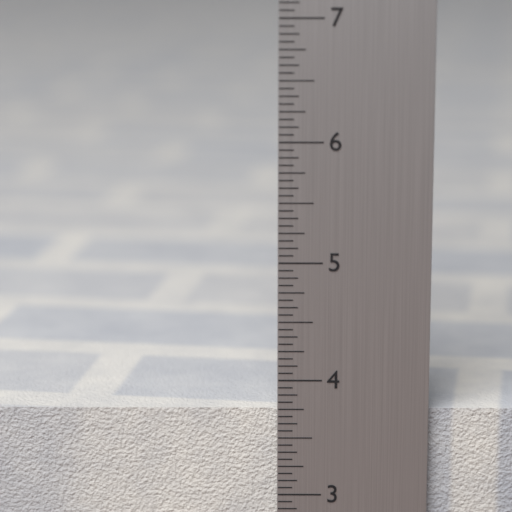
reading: 3.7500 in
